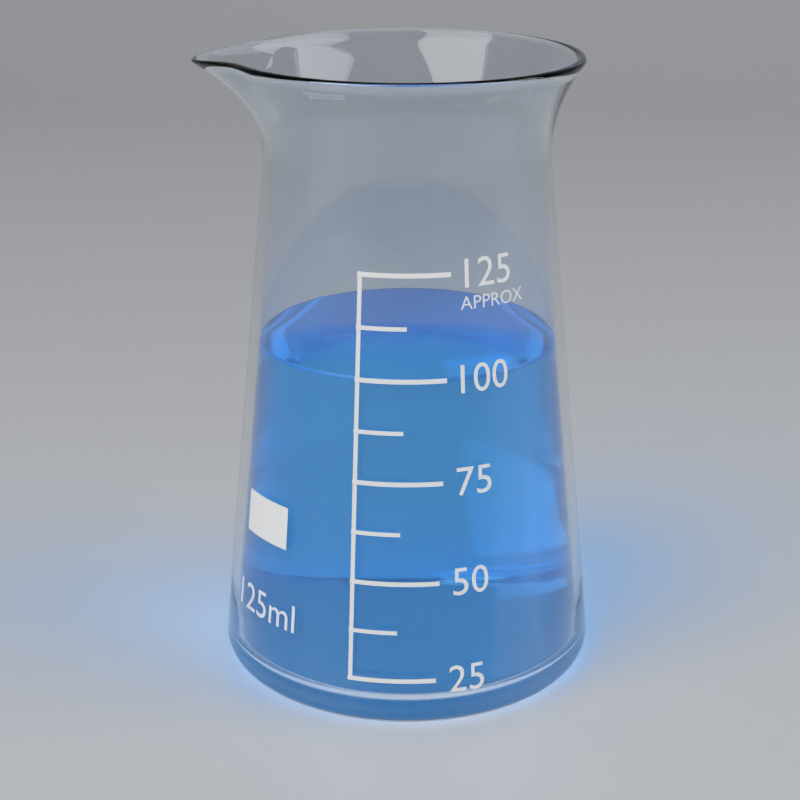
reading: 100.0 ml
